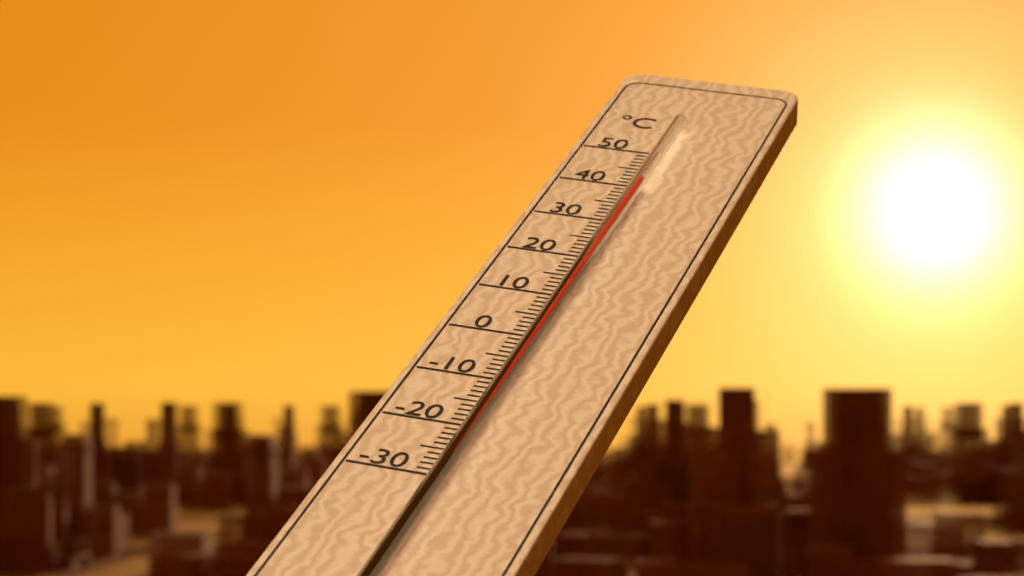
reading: 39 °C
